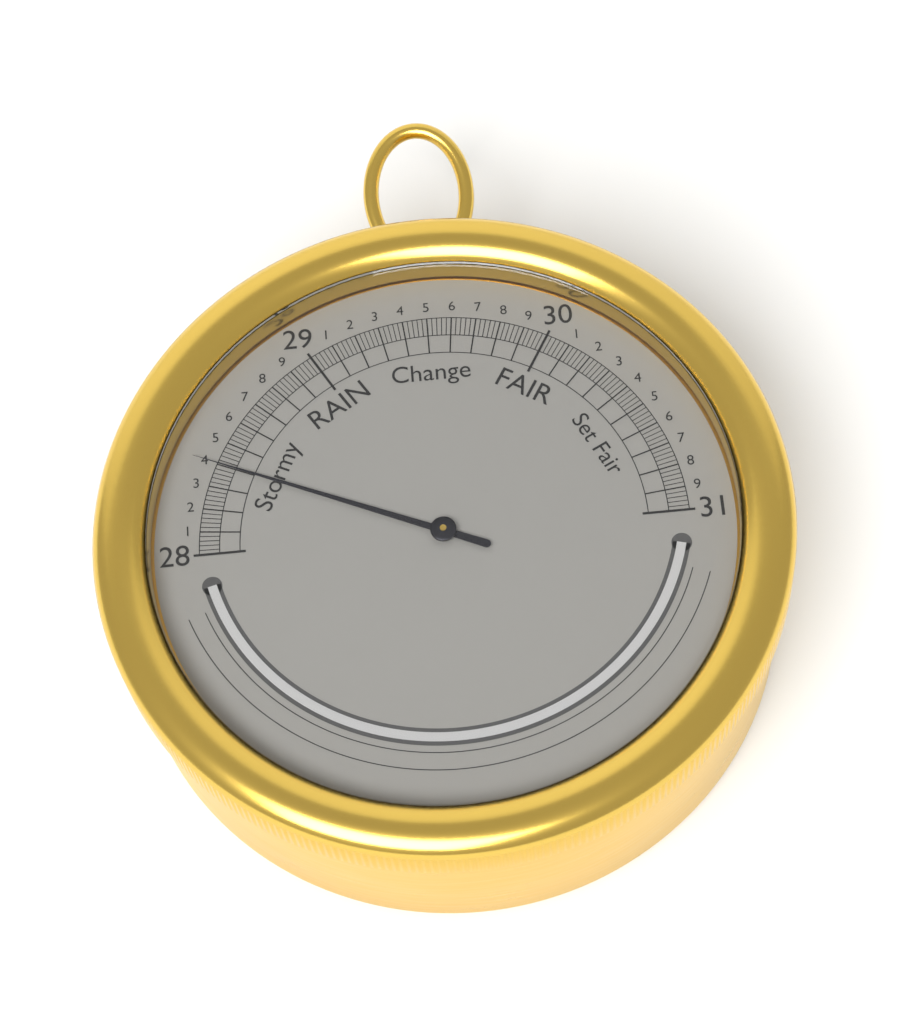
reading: 28.40 inHg
